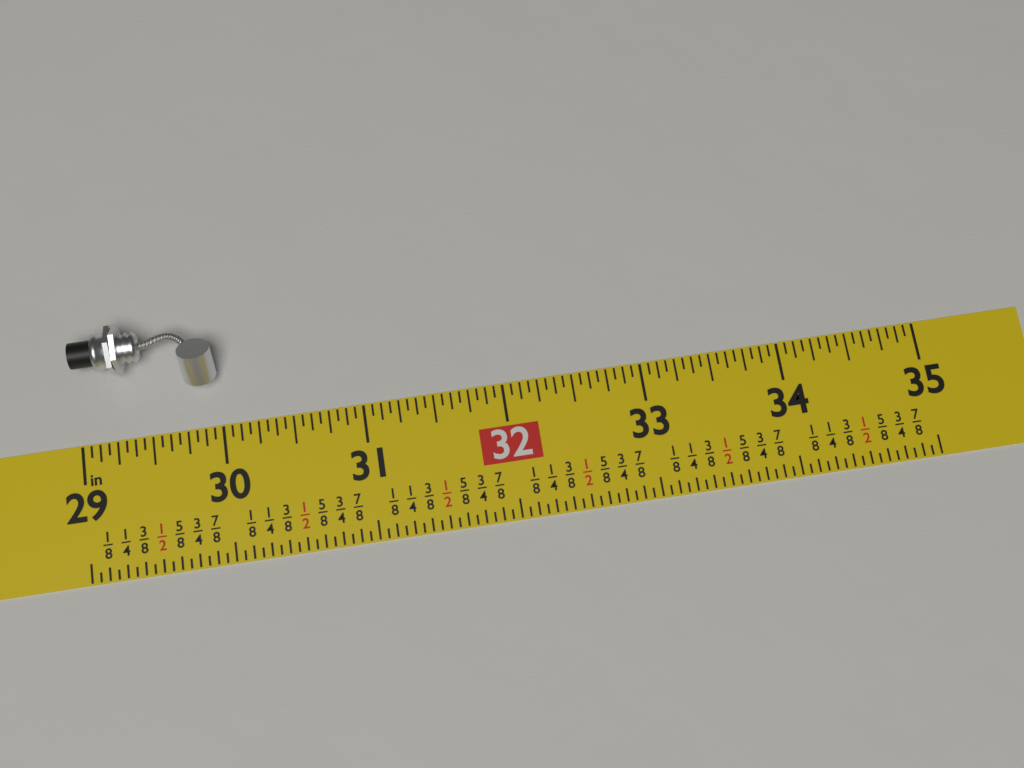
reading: 30.0000 in
